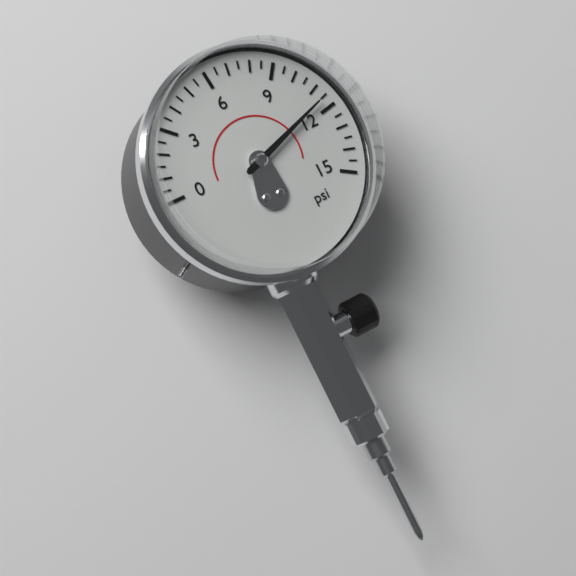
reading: 11.5 psi
